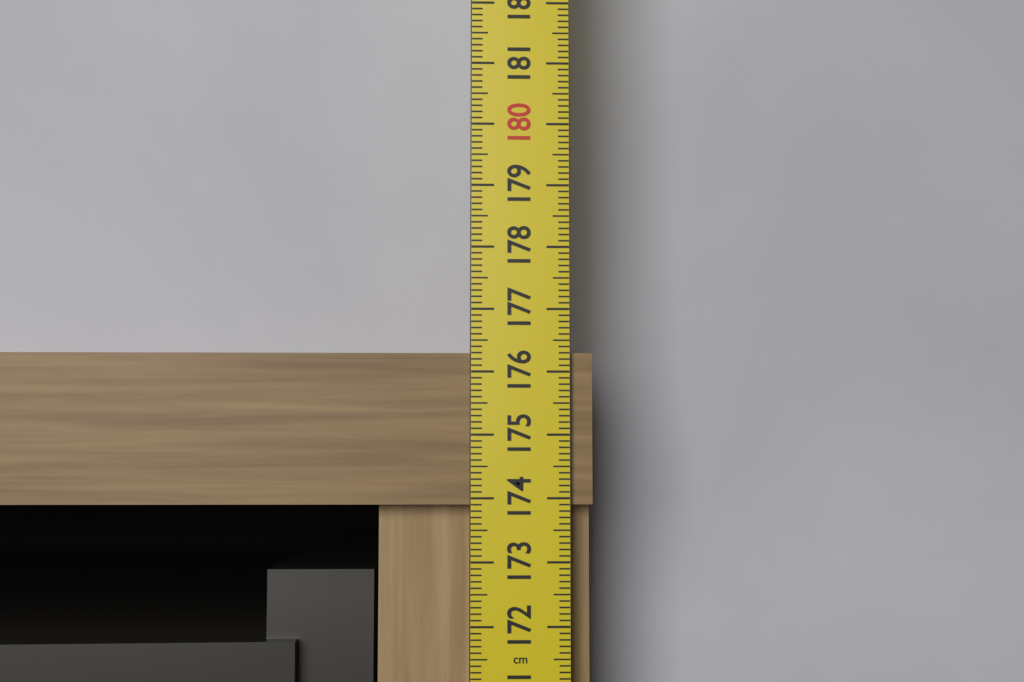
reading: 176.3 cm
